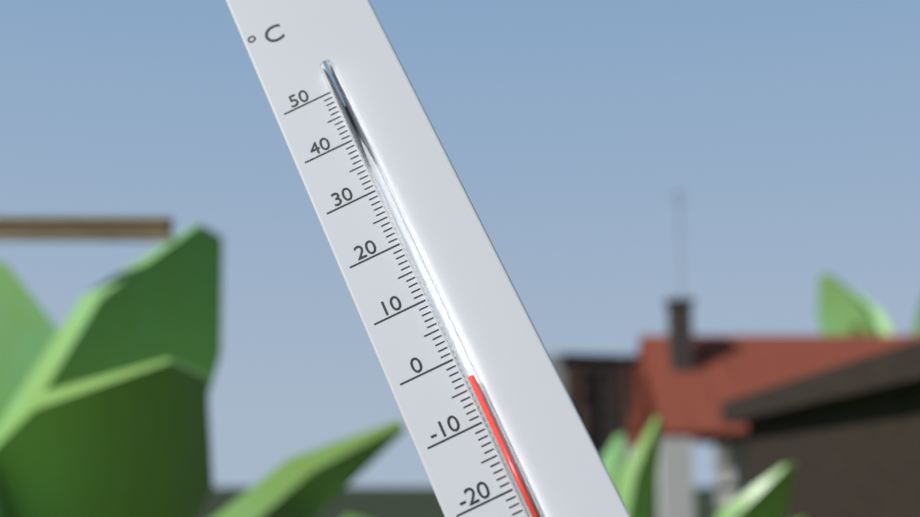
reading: -4 °C
